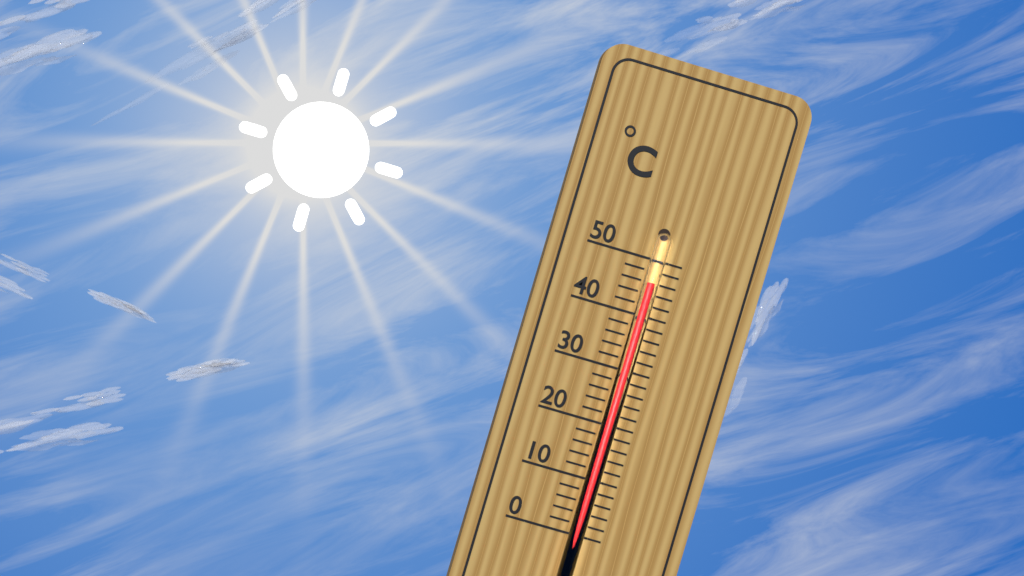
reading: 46 °C
